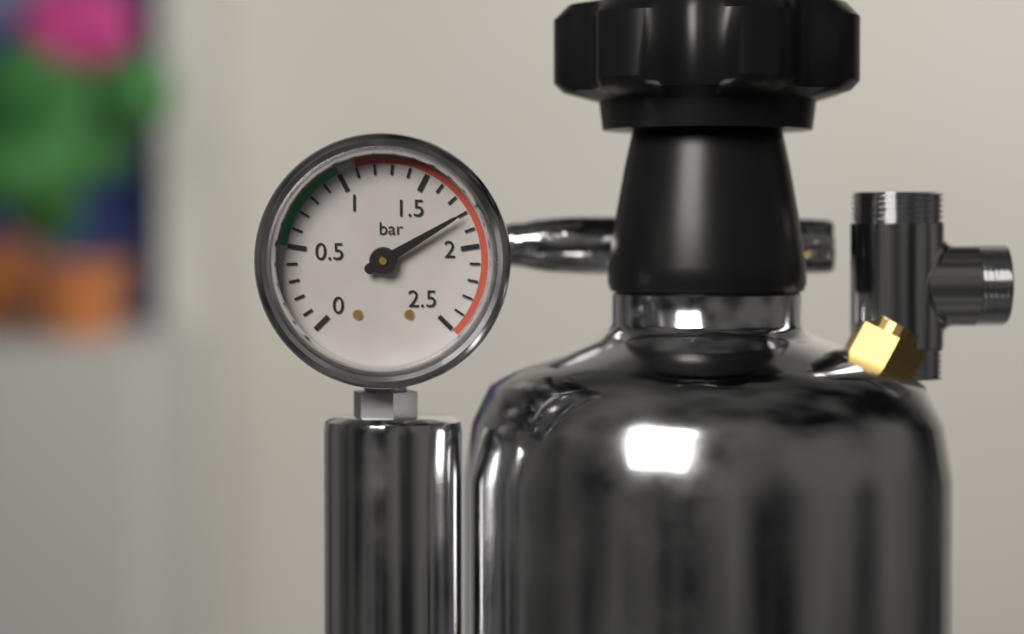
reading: 1.8 bar
